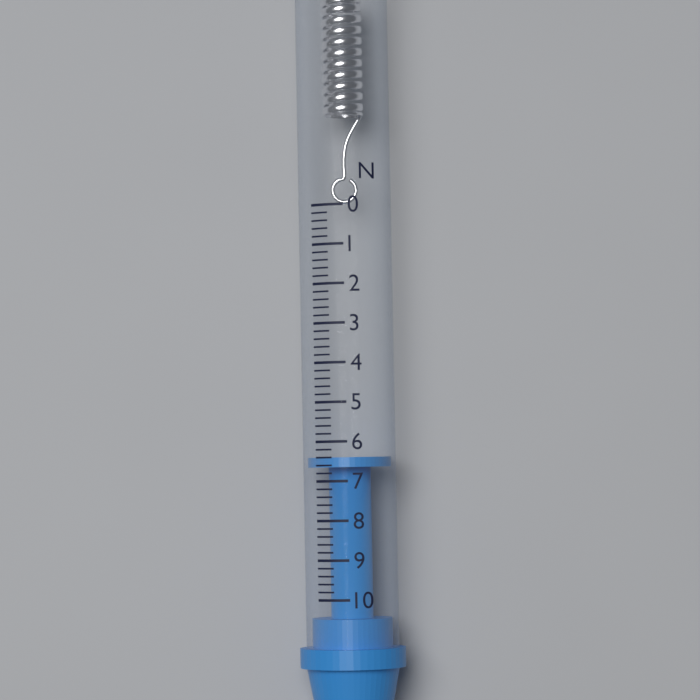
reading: 6.4 N
